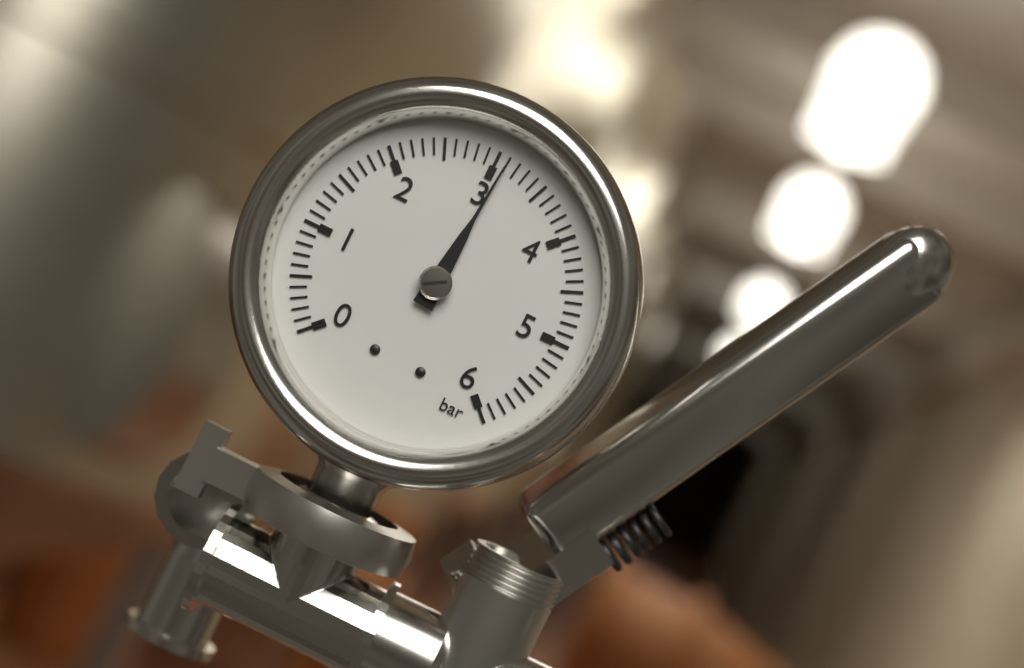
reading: 3.1 bar
